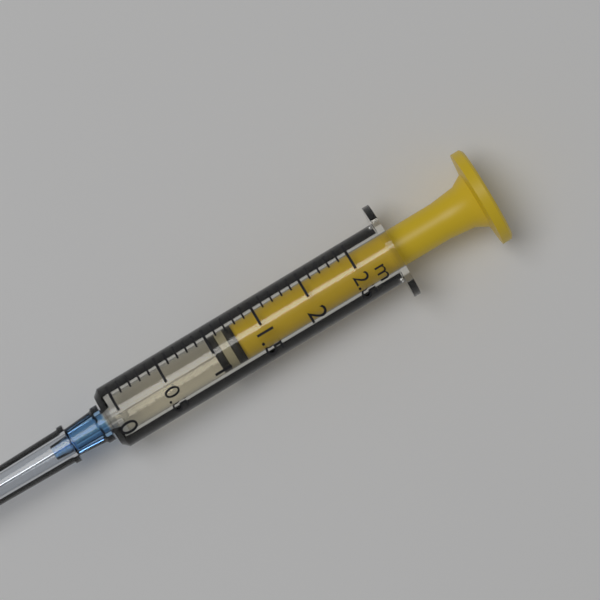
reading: 1.0 ml
